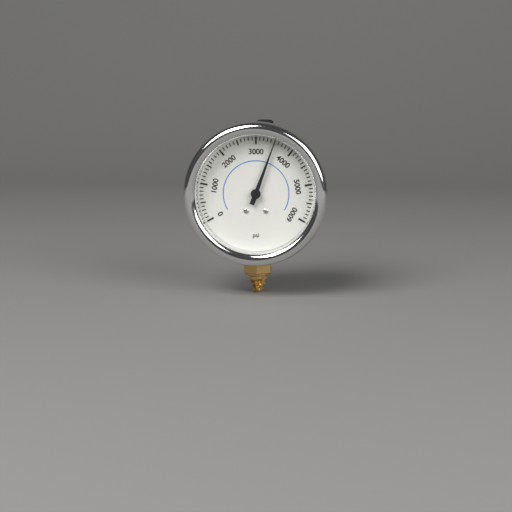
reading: 3500 psi
